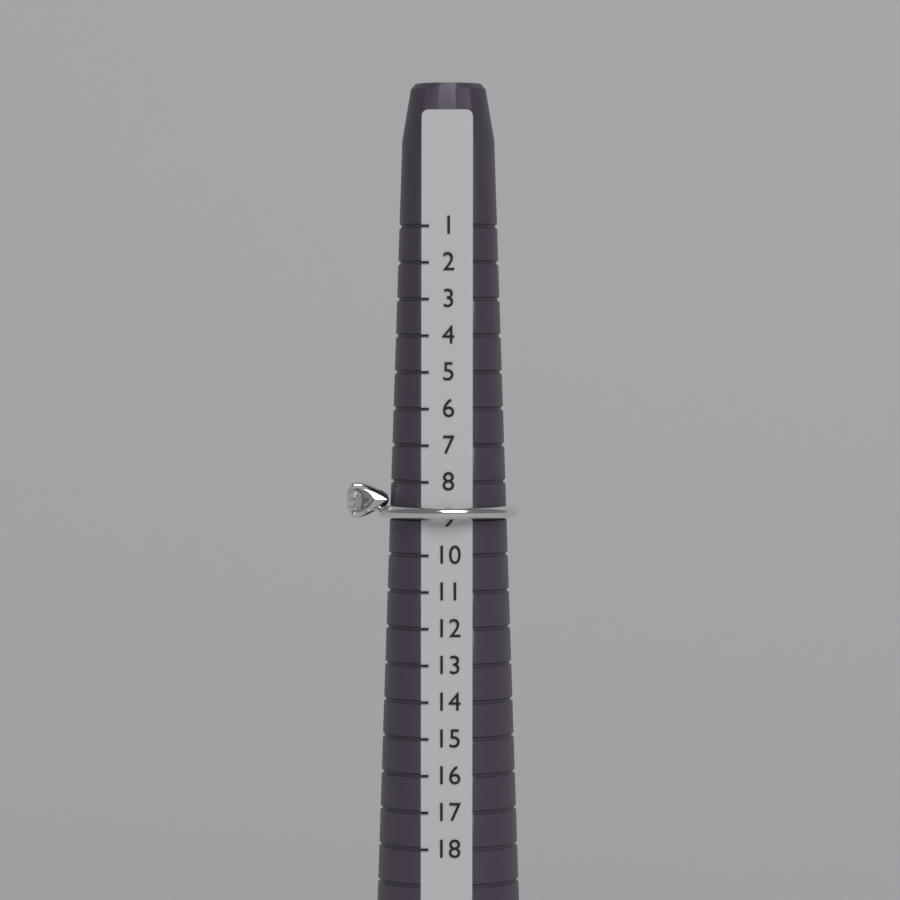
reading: 9 (no unit)
